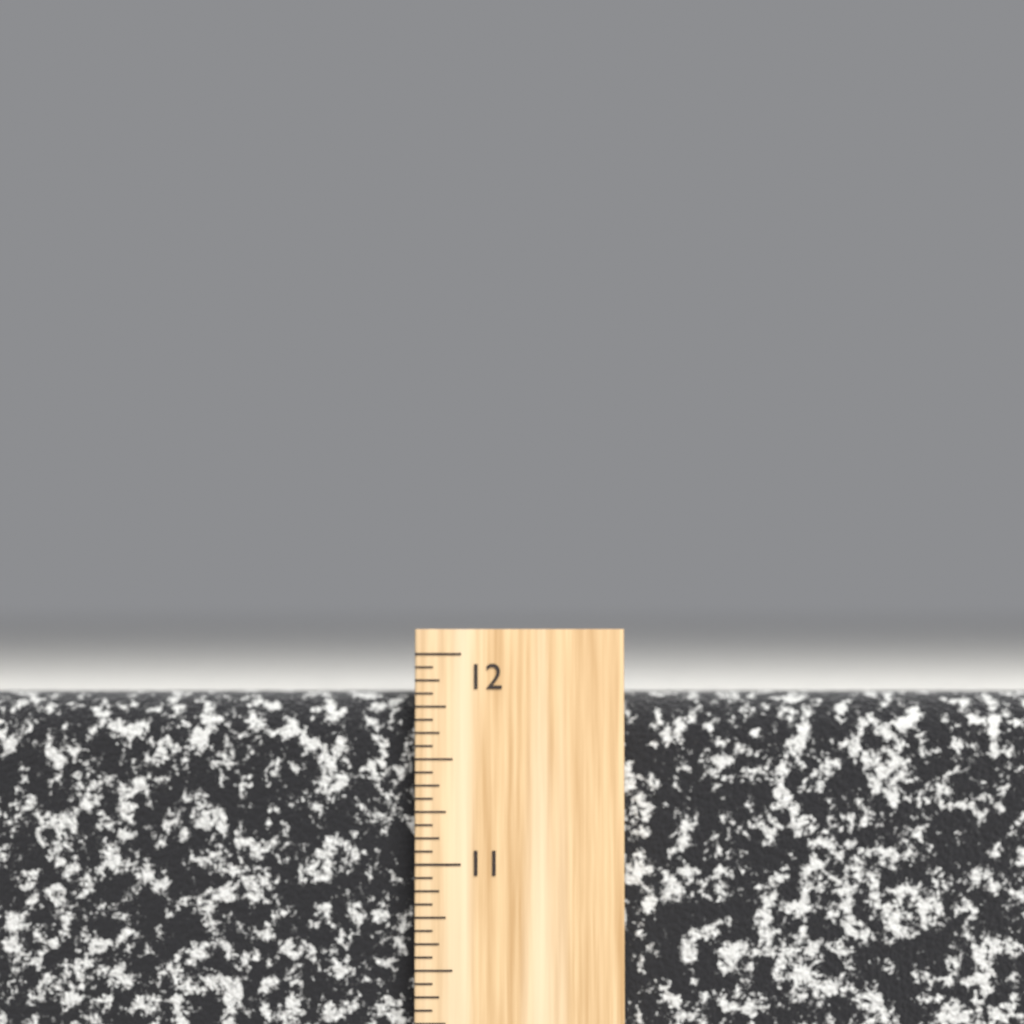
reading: 11.8125 inch
